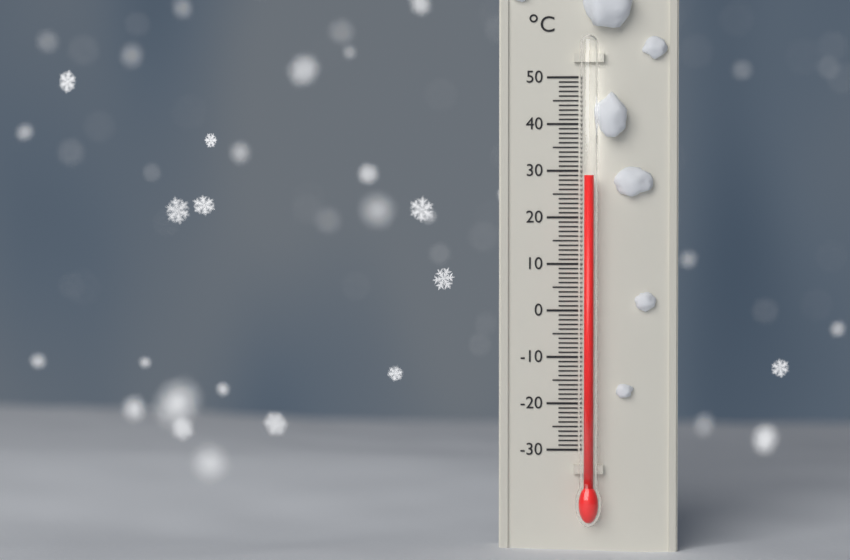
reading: 29 °C
